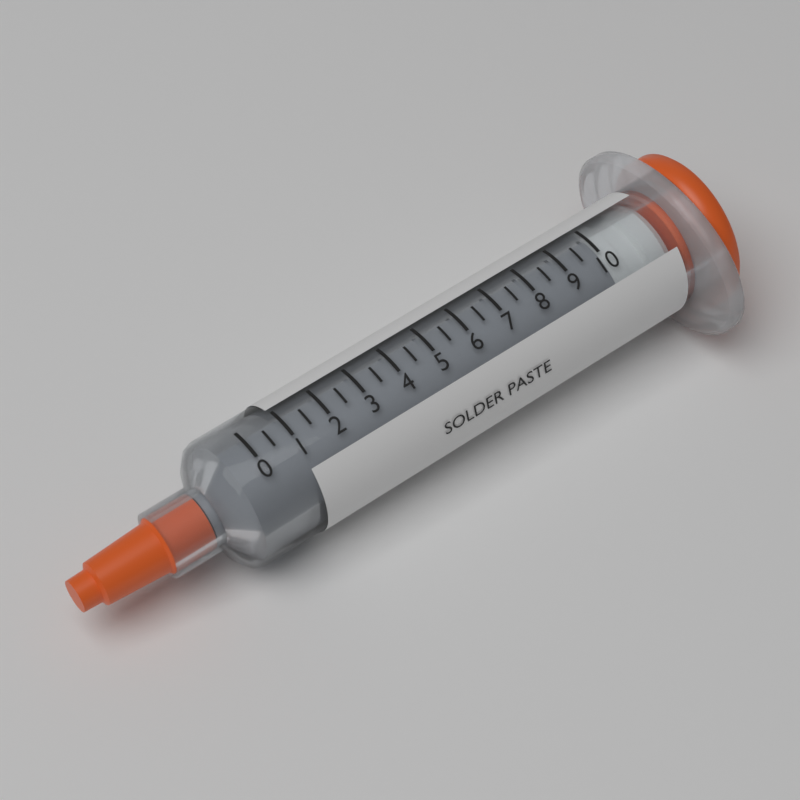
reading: 10.0 (no unit)
